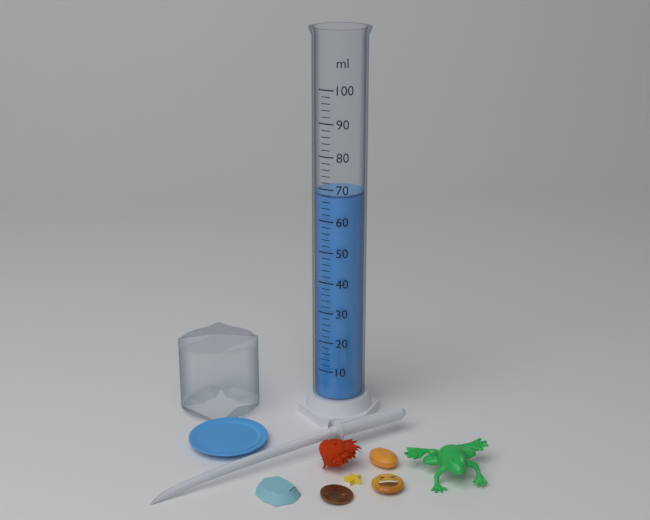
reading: 68 ml
